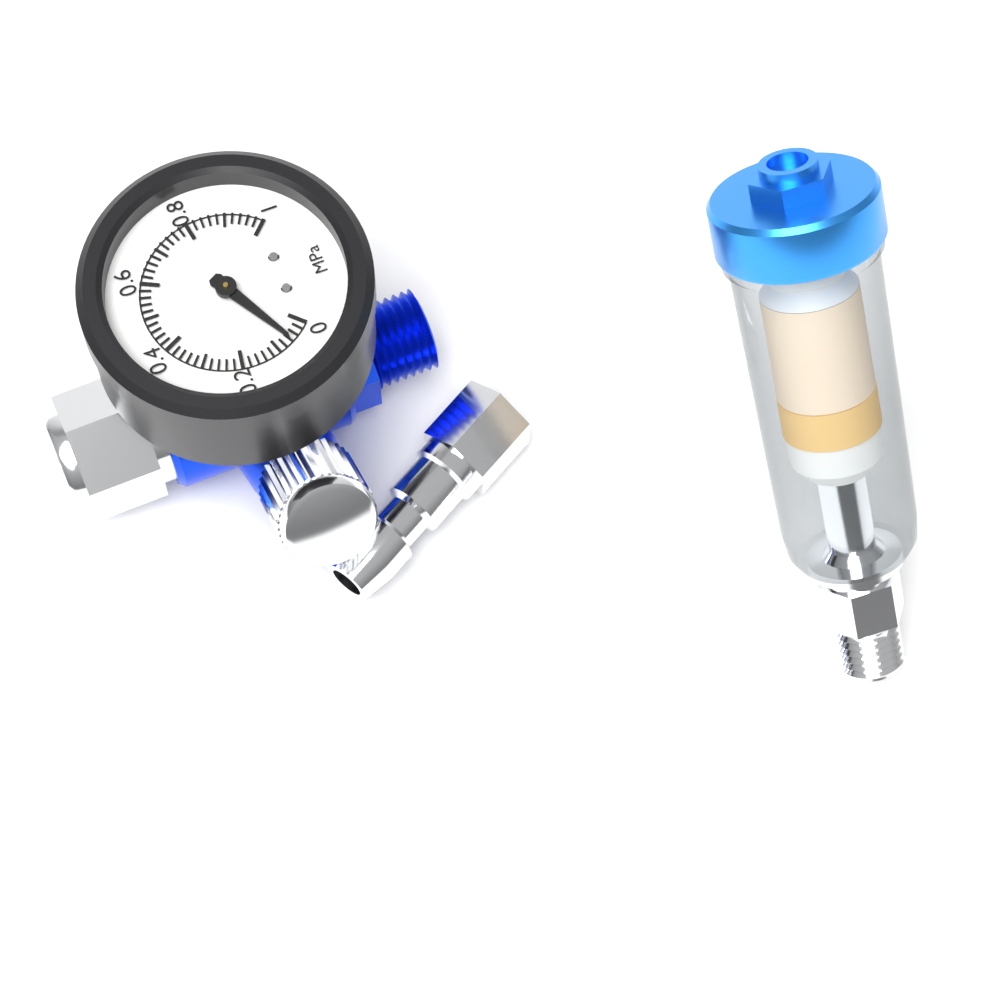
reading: 0.06 MPa
